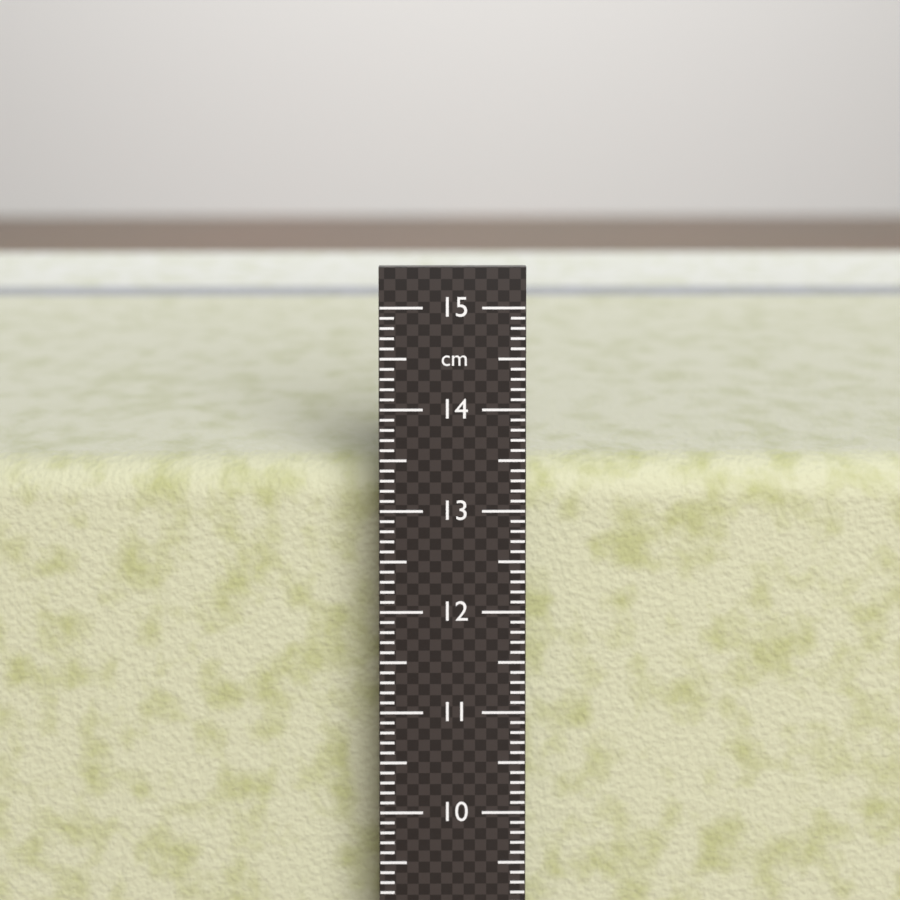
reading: 13.3 cm
